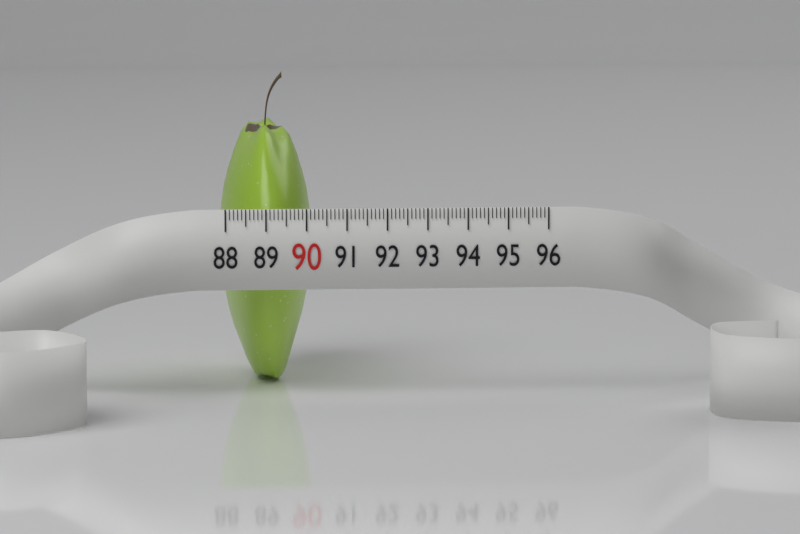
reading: 90.3 (no unit)
